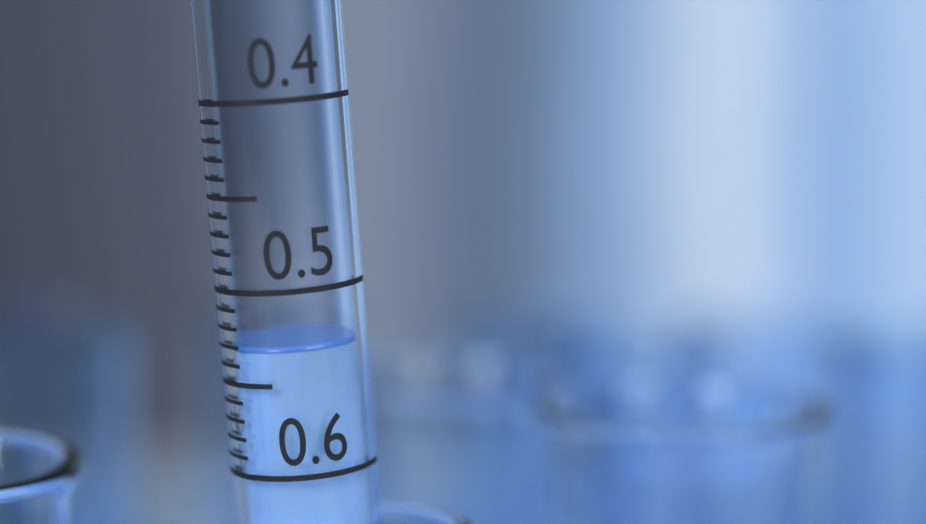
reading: 0.53 (no unit)
